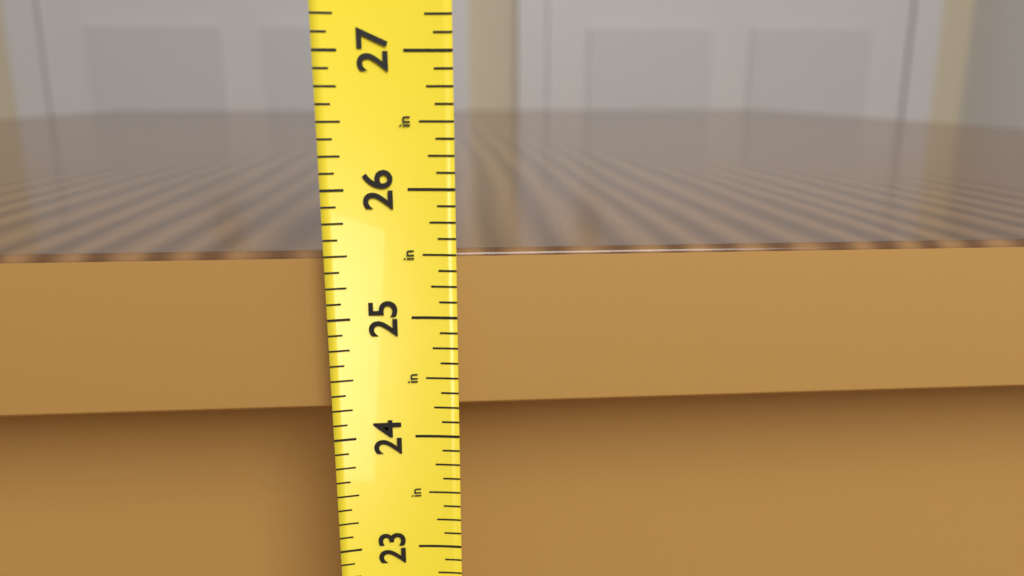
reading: 25.500 in
